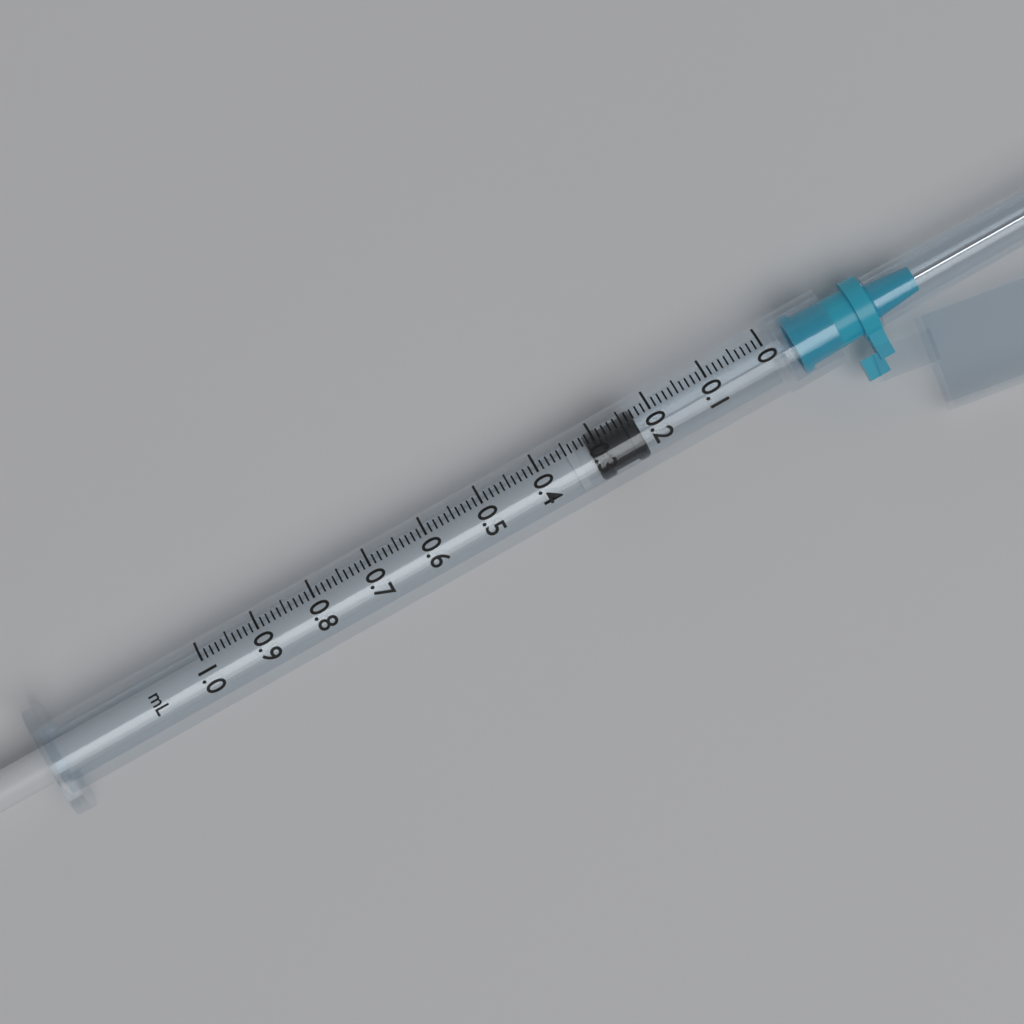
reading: 0.23 ml
